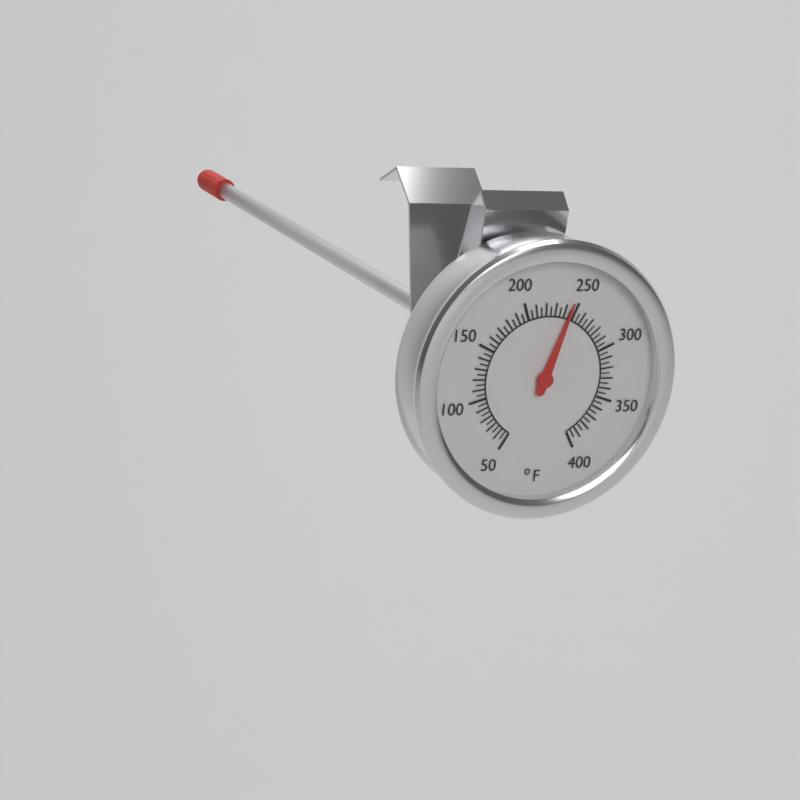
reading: 245 °F
